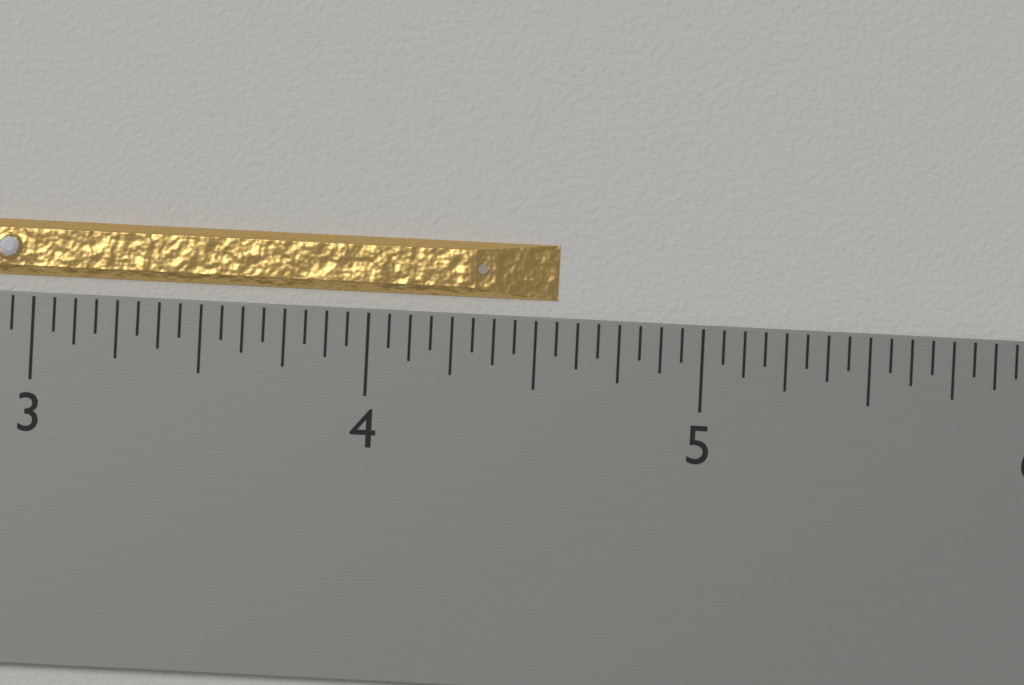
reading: 4.5625 inch
